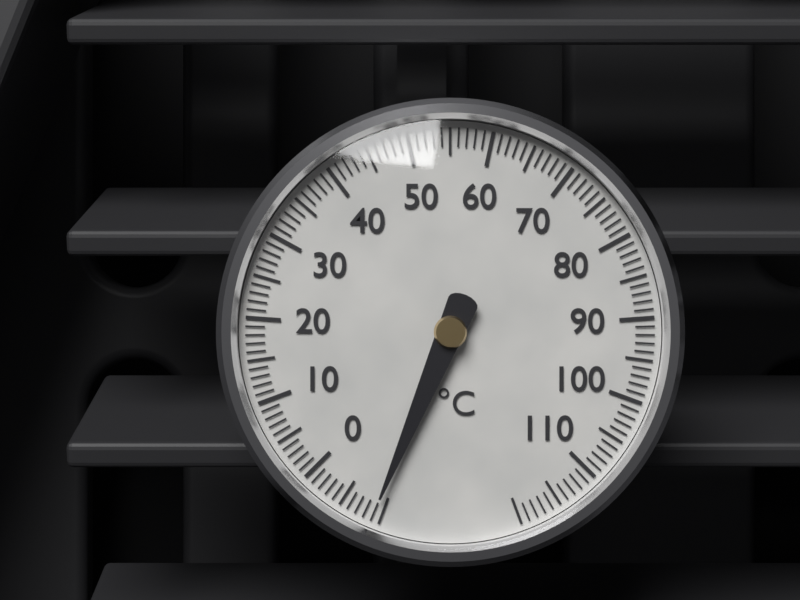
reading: -9 °C
